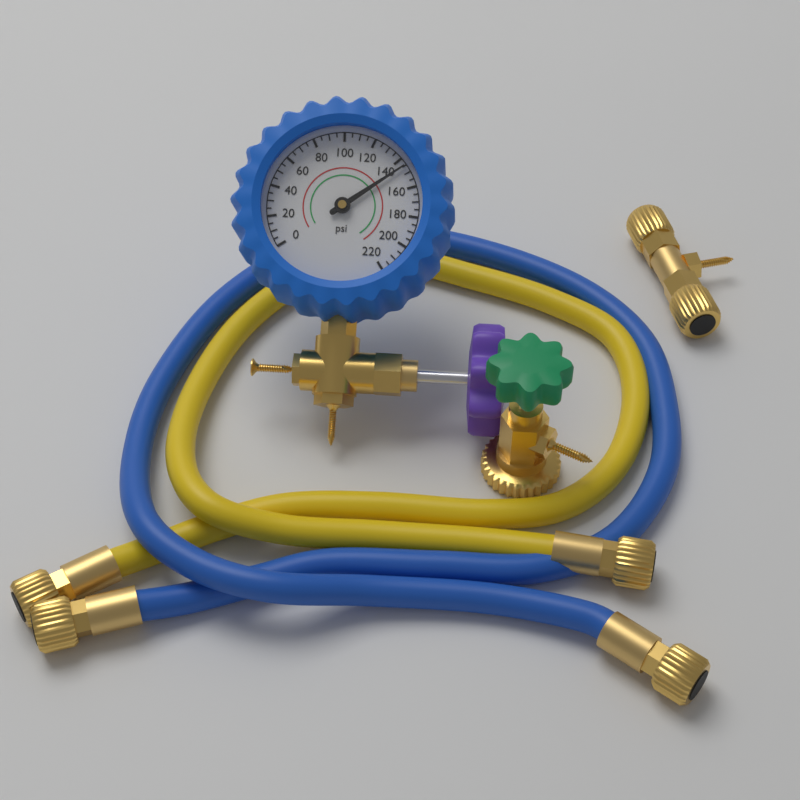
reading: 145 psi
